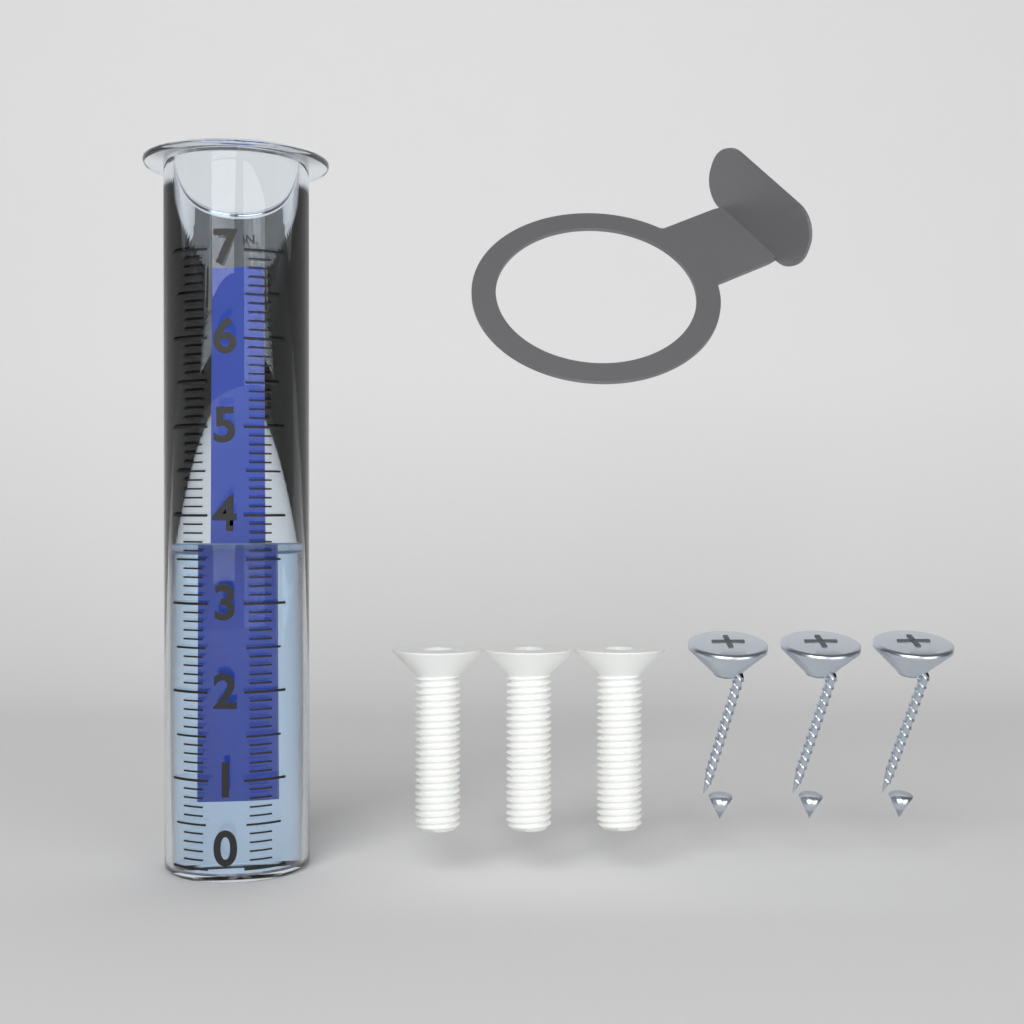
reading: 3.7 in
